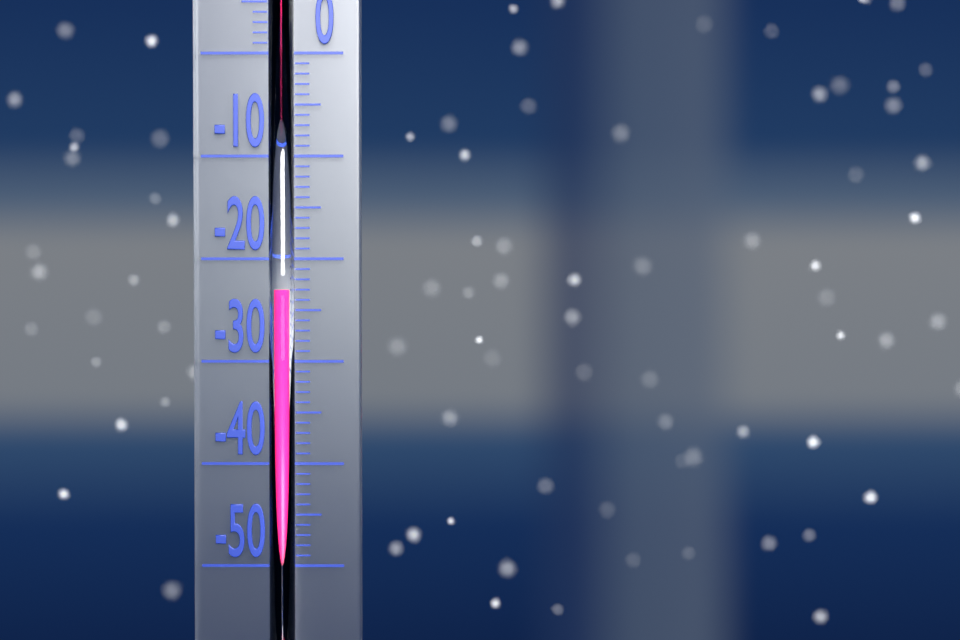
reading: -23 °C
